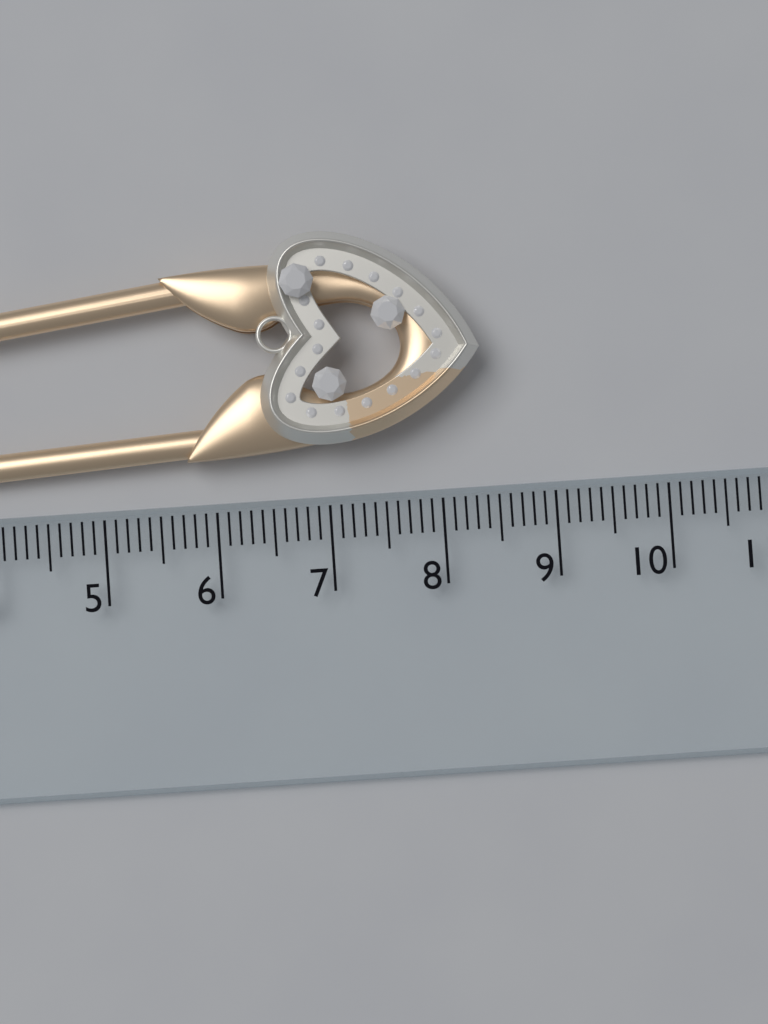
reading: 8.4 cm
